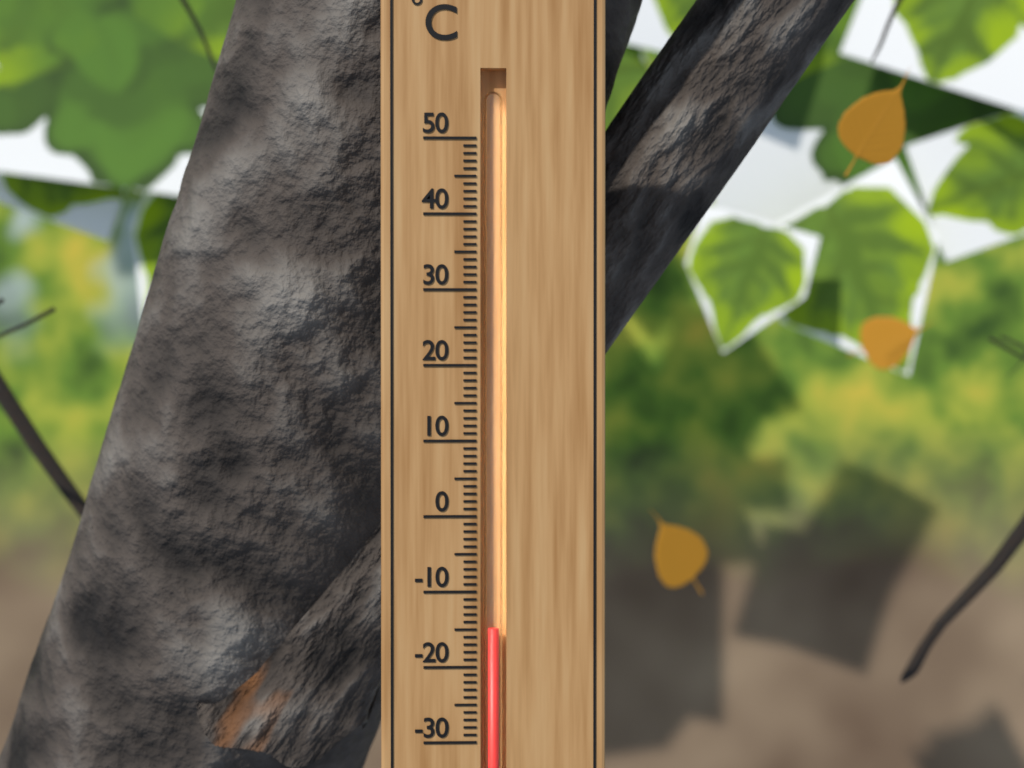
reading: -15 °C
